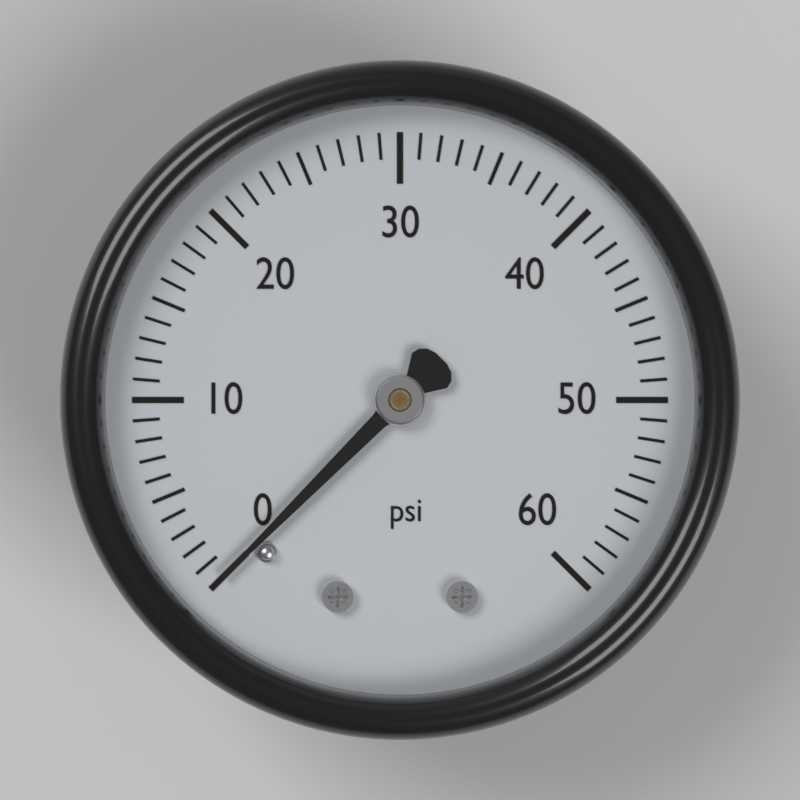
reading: 0 psi
